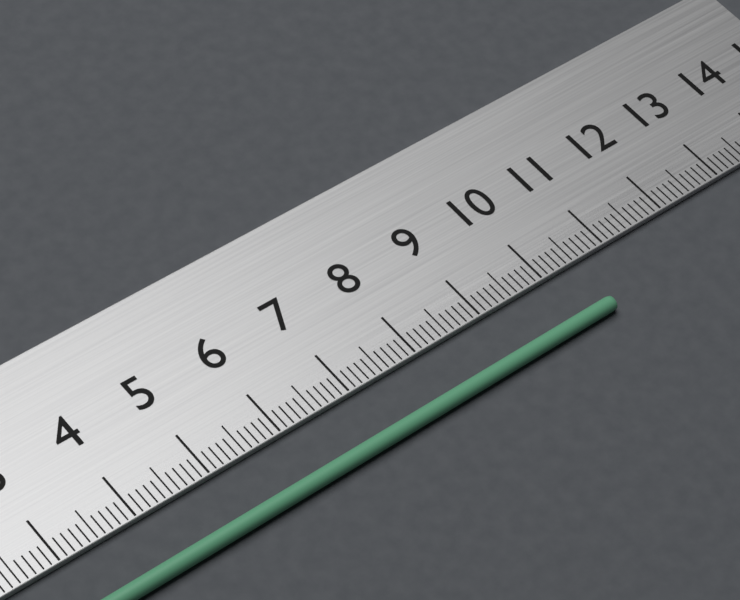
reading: 10.5 cm
